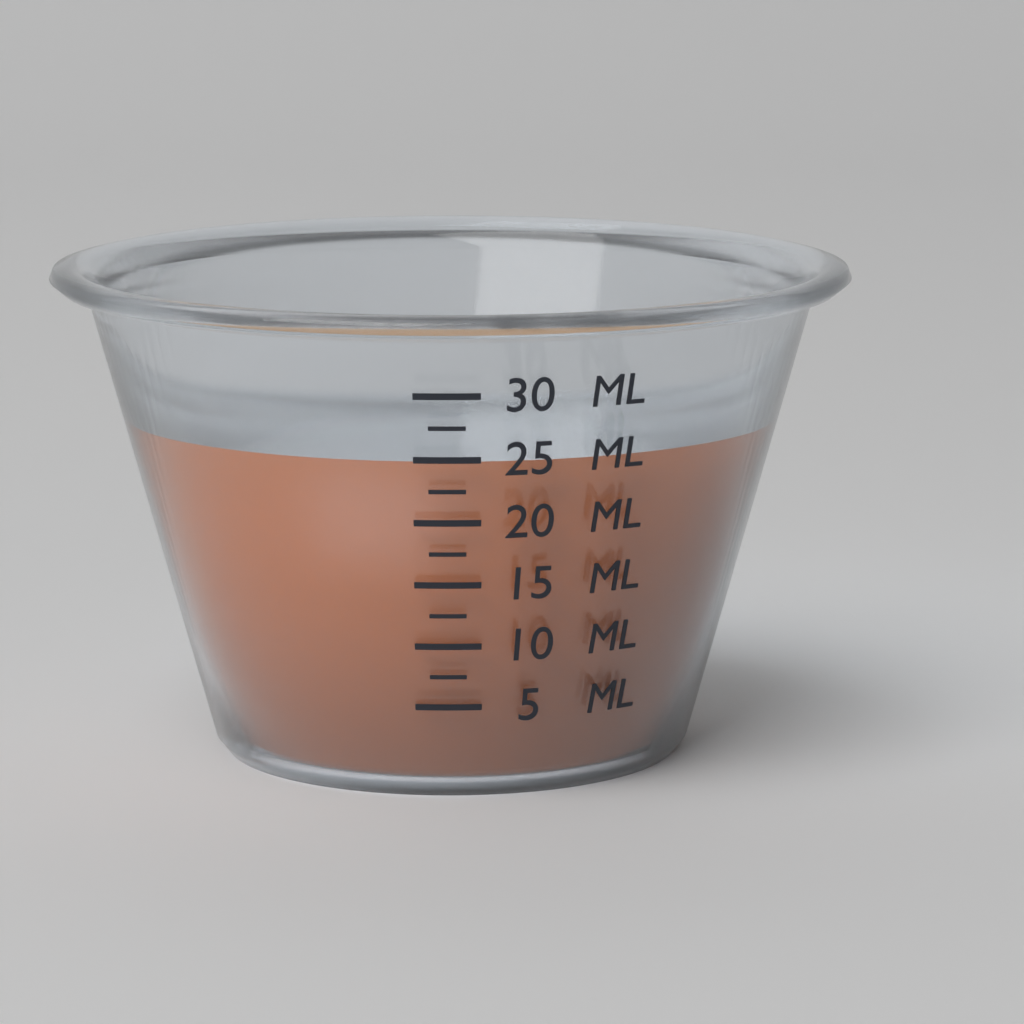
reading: 25.0 ml
